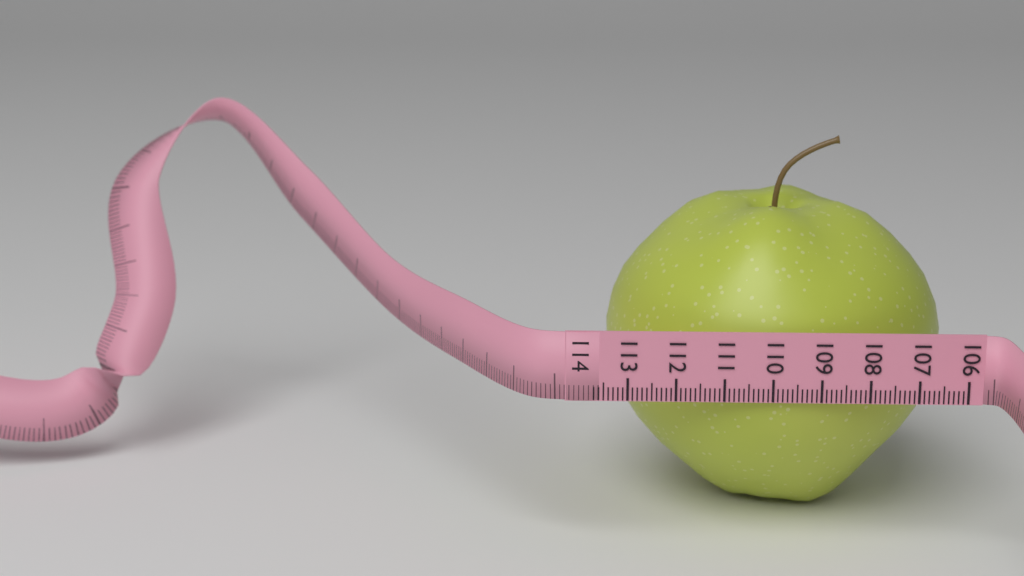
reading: 113.4 (no unit)
